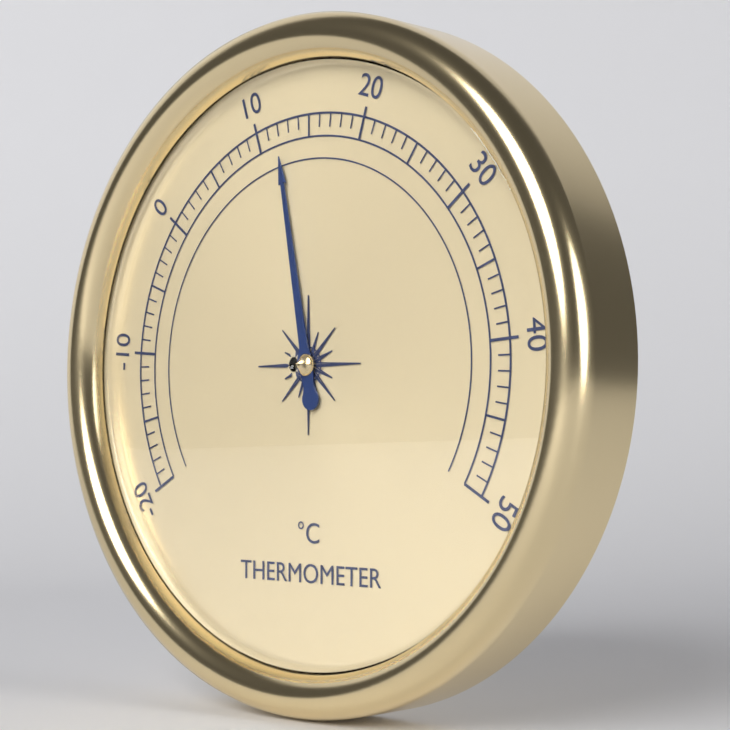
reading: 12 °C
